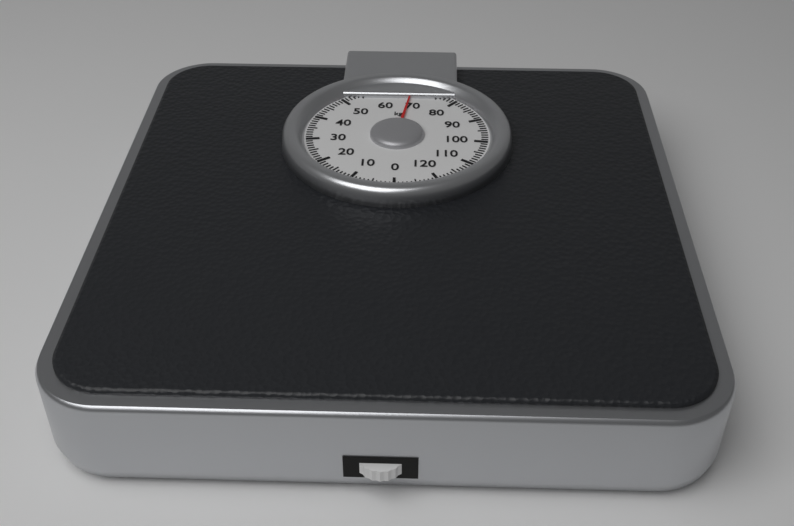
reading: 68 kg
